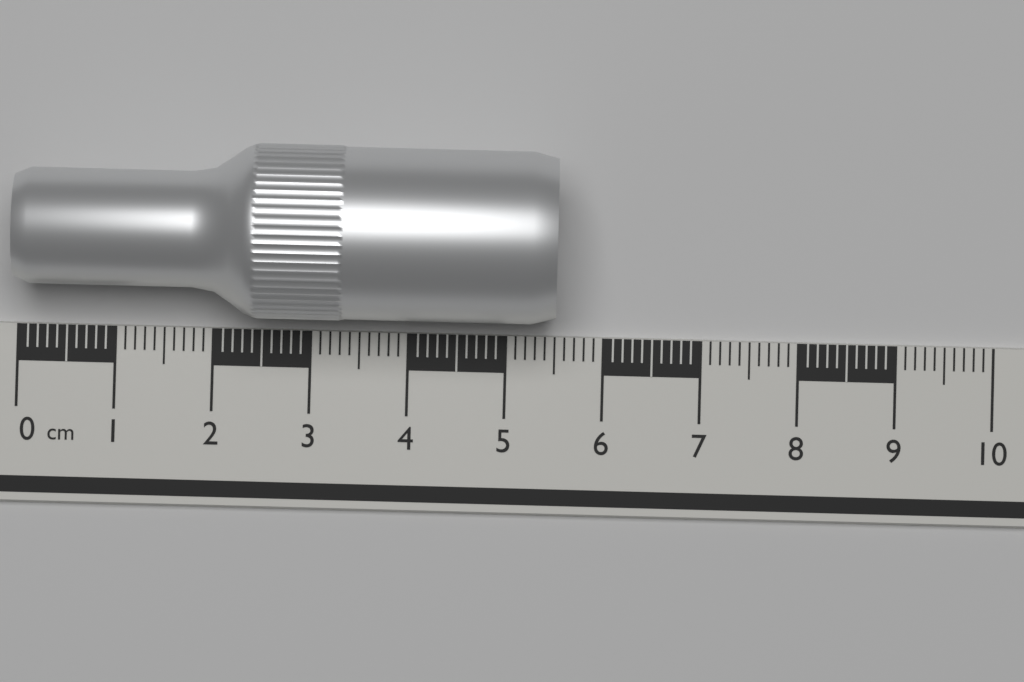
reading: 5.5 cm
